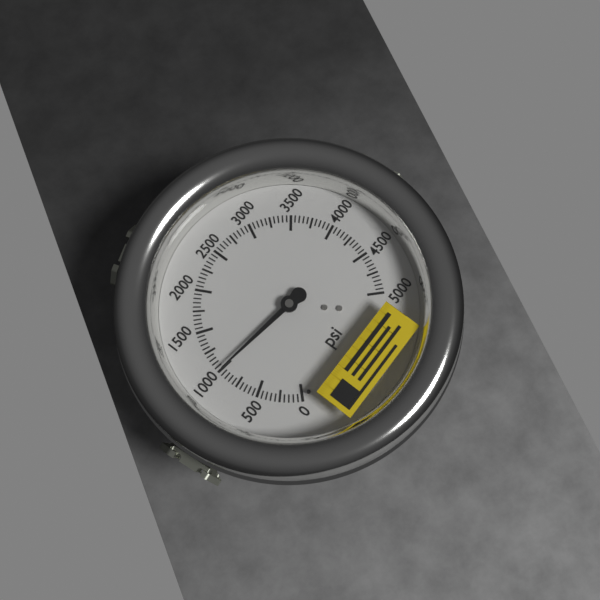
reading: 1000 psi
